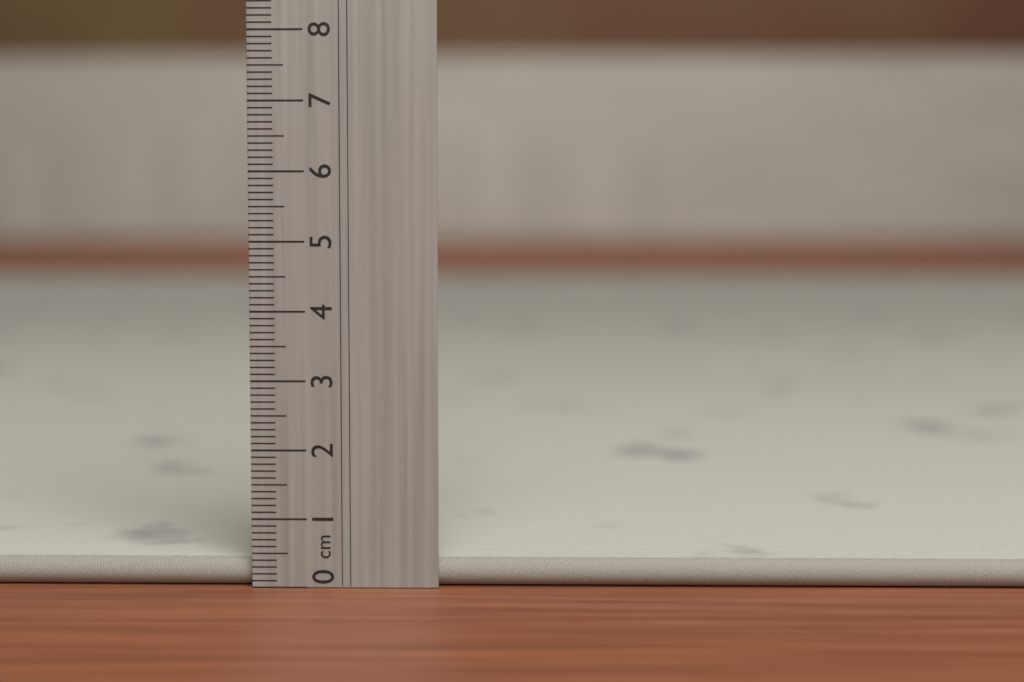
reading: 0.4 cm
